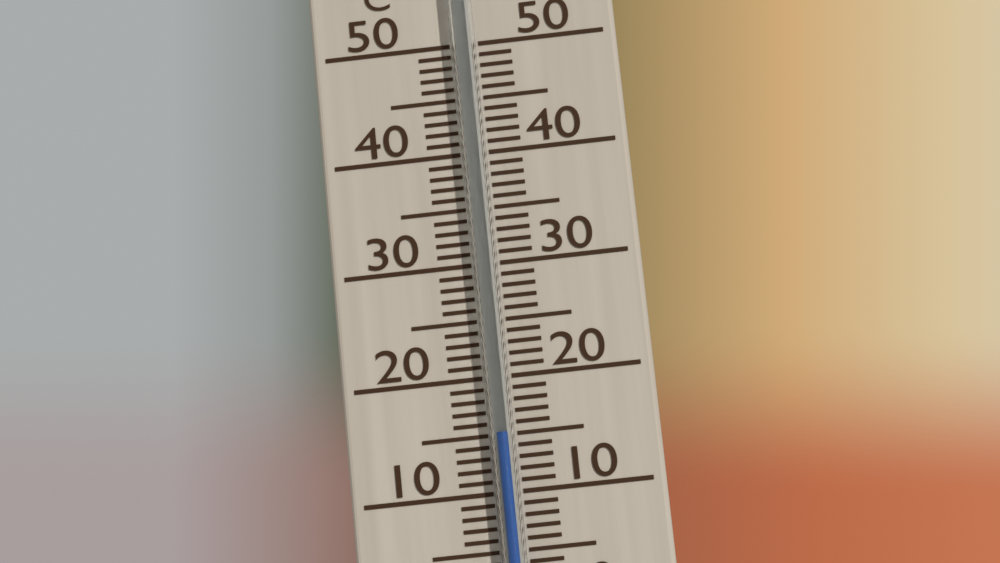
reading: 15 °C
